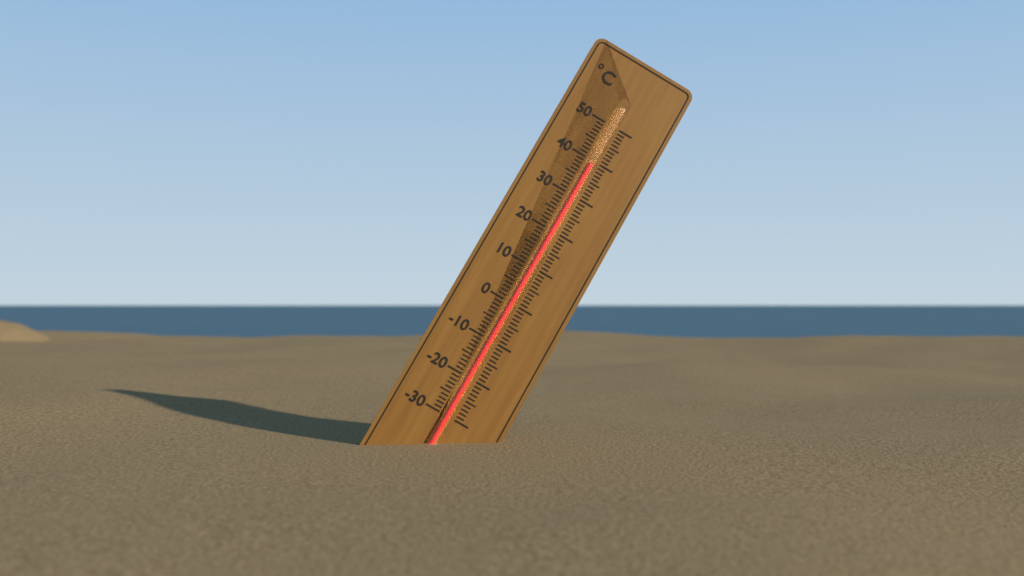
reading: 39 °C
